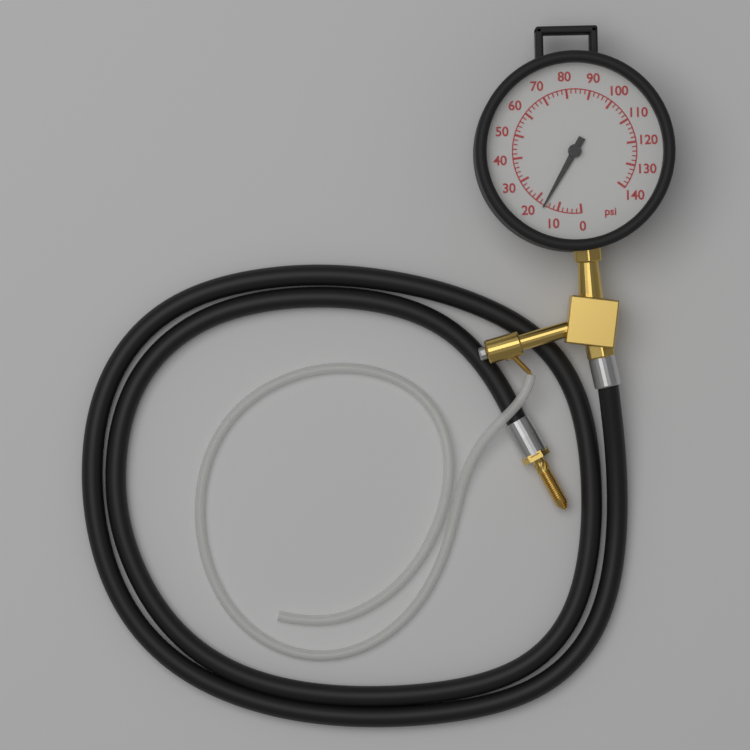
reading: 16 psi
